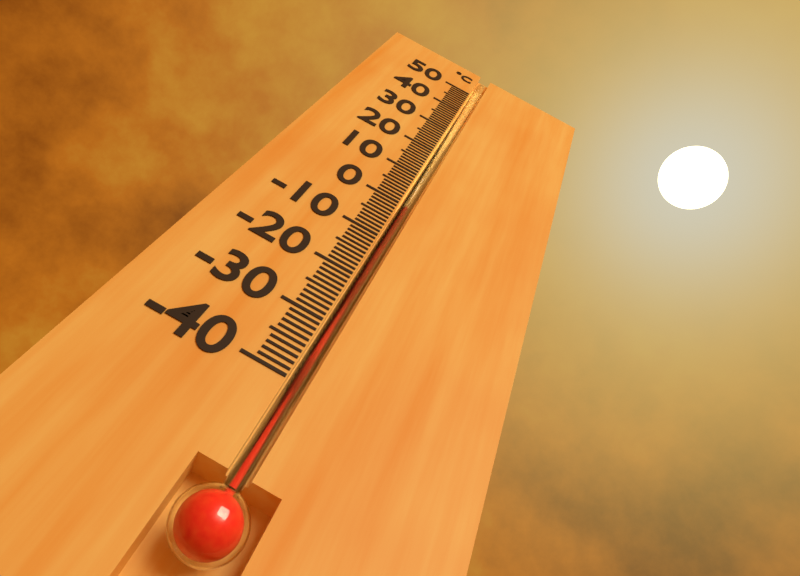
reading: 0 °C
